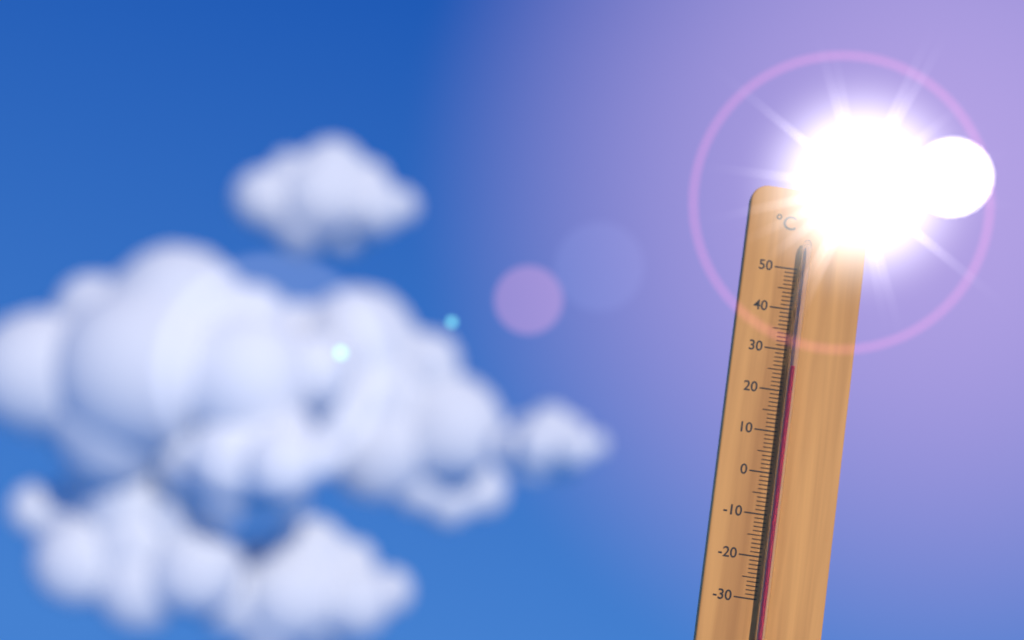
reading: 26 °C
